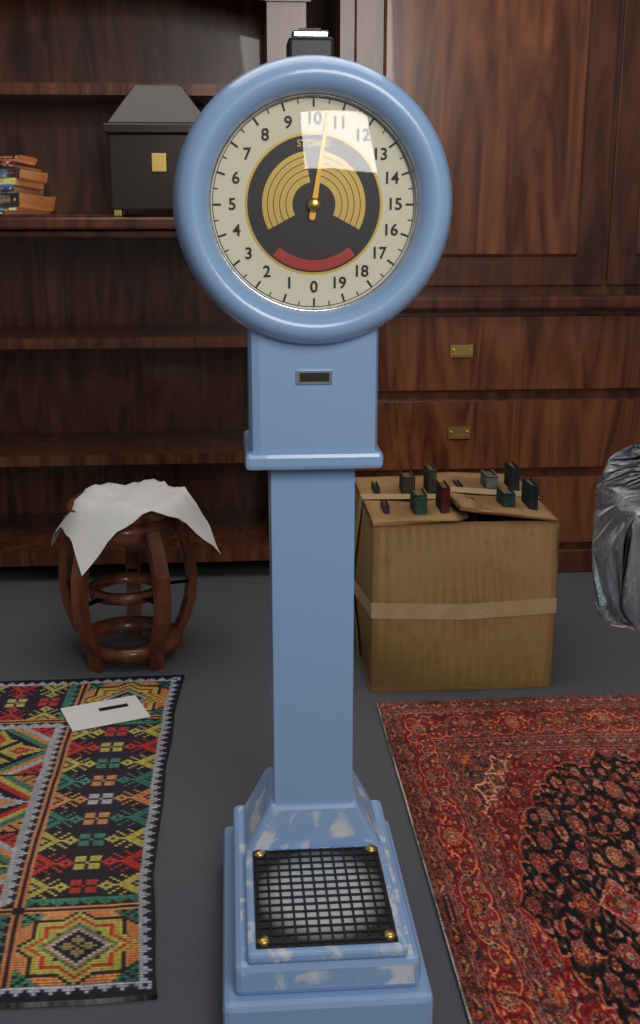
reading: 10.5 stones
